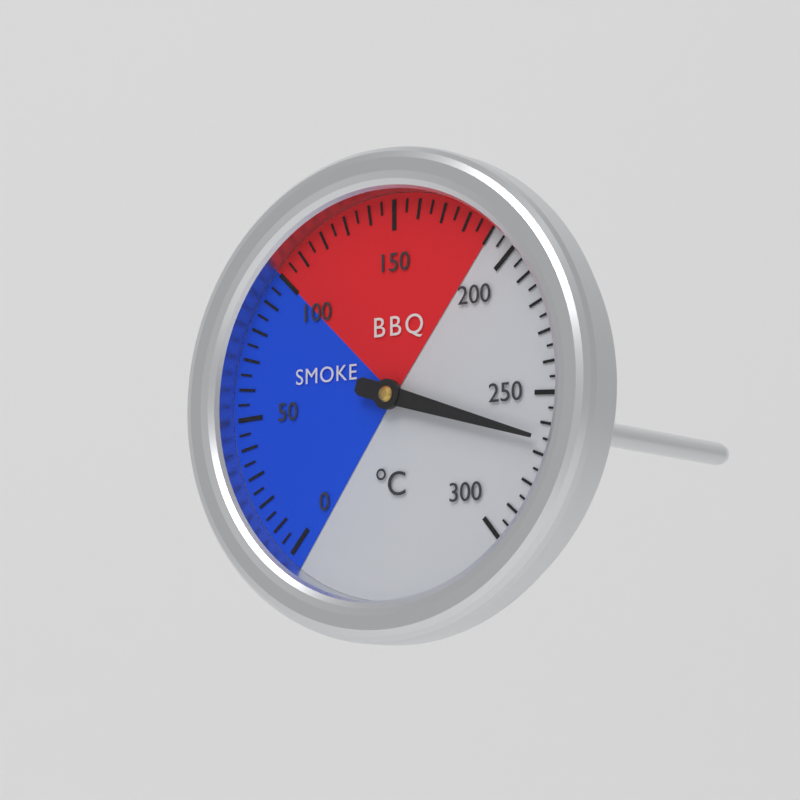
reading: 265 °C
